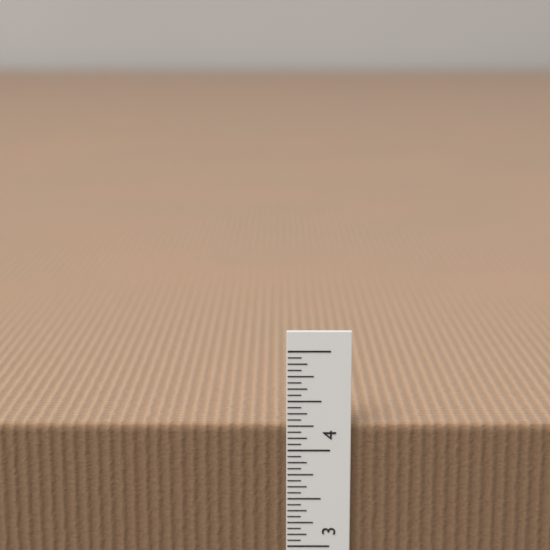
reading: 4.2500 in
